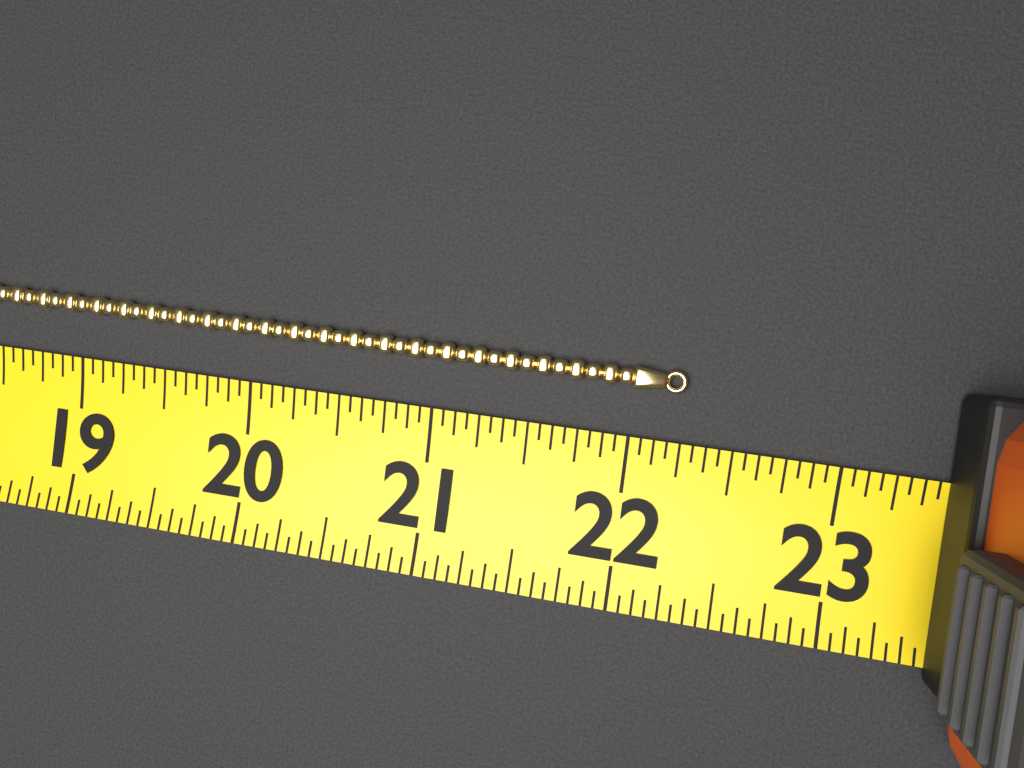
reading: 22.2500 (no unit)
